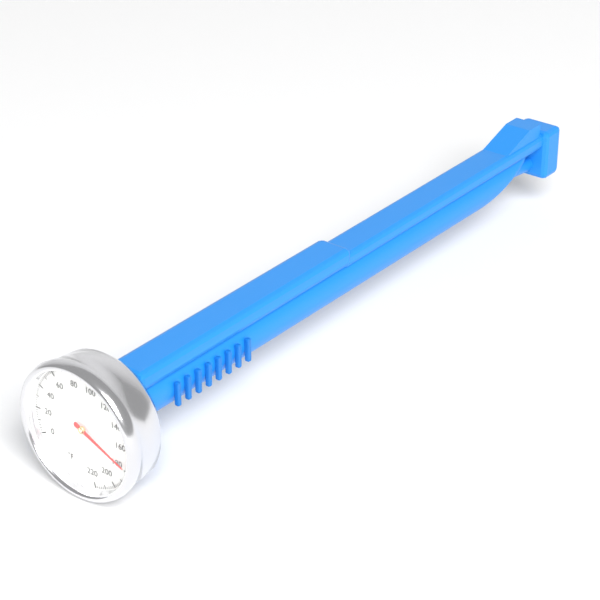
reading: 178 °F
